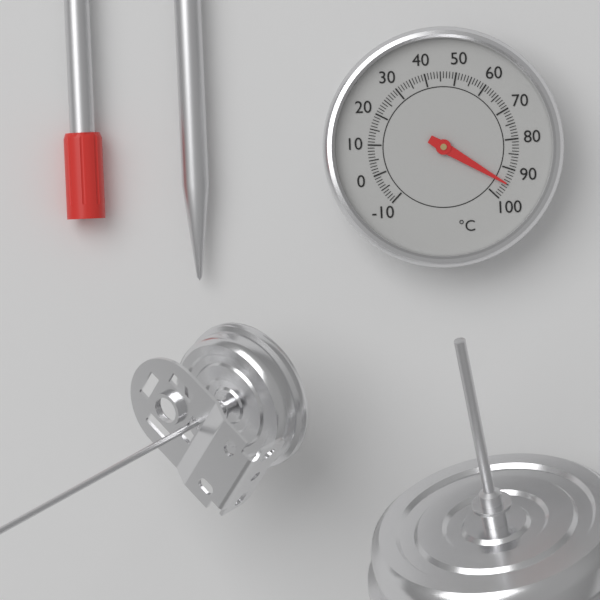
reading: 95 °C
